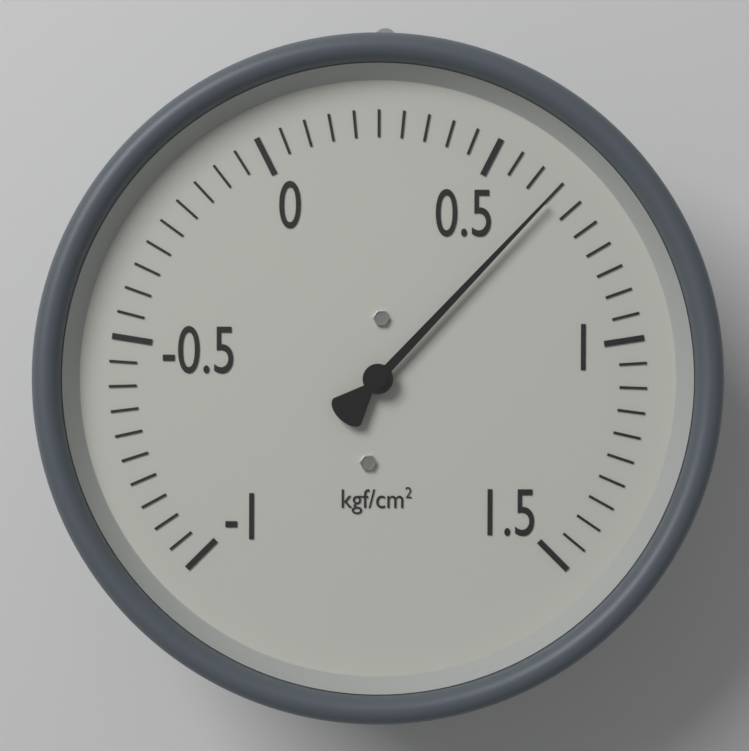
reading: 0.65 kgf/cm²
